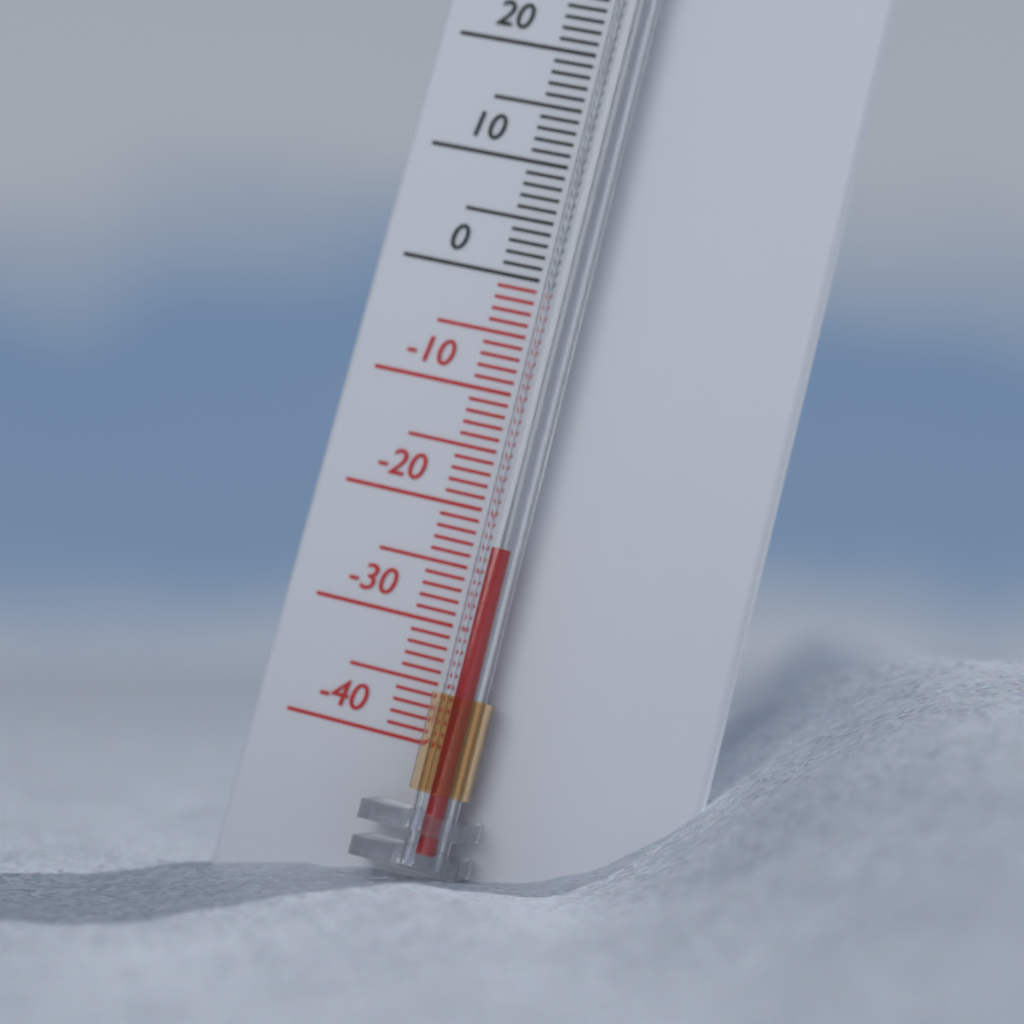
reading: -23 °C
